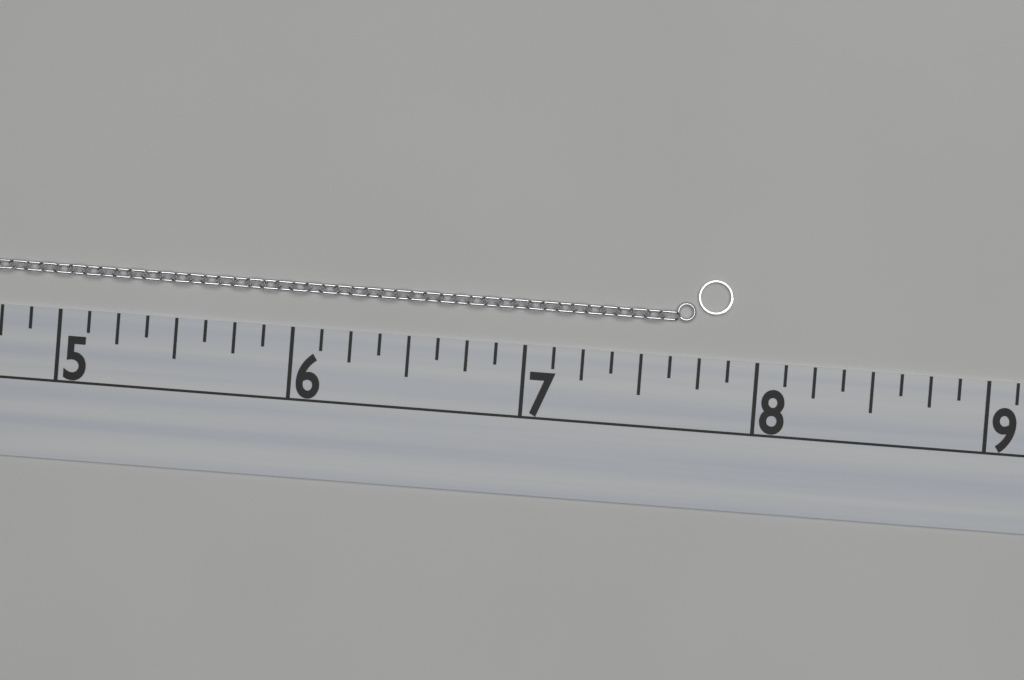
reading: 7.875 (no unit)
